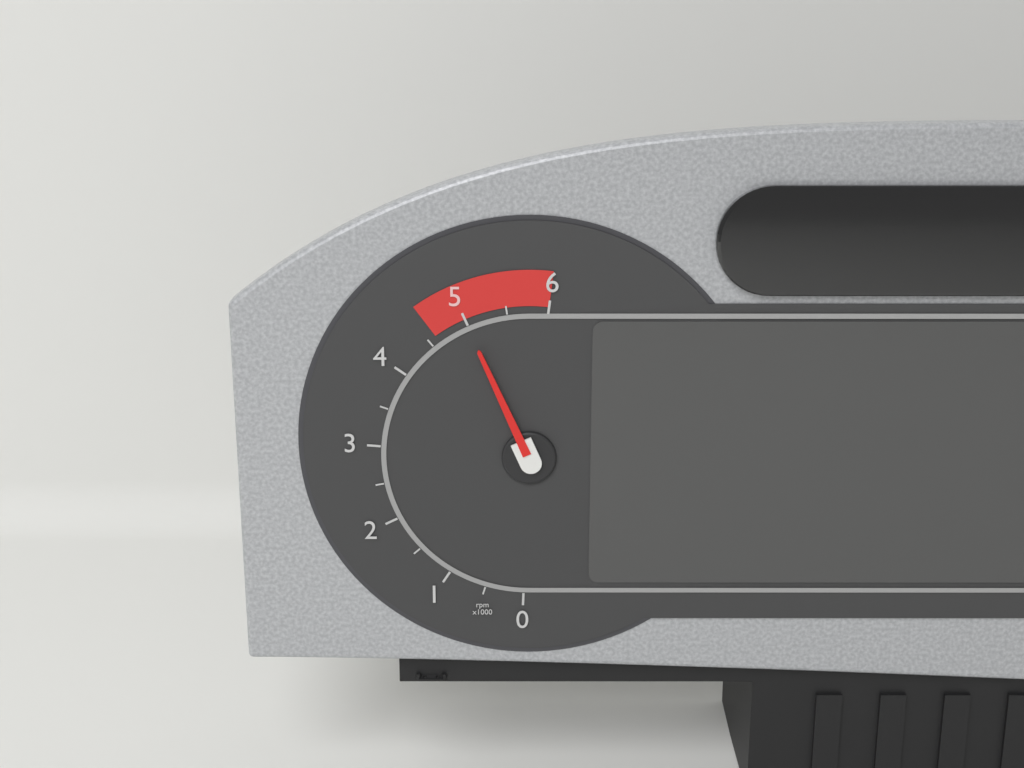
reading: 5.0 rpm x1000
